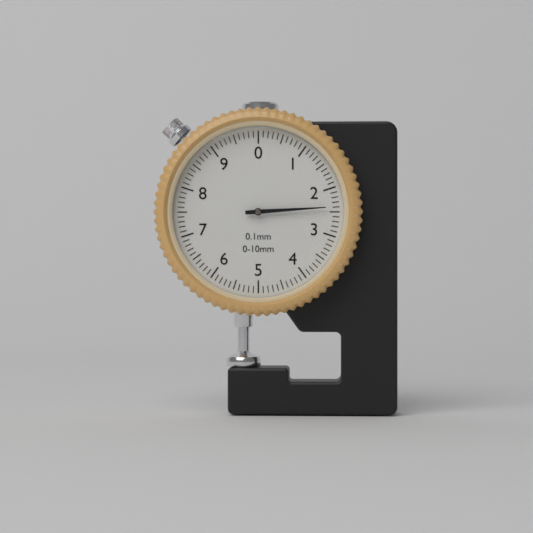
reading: 2.4 mm
